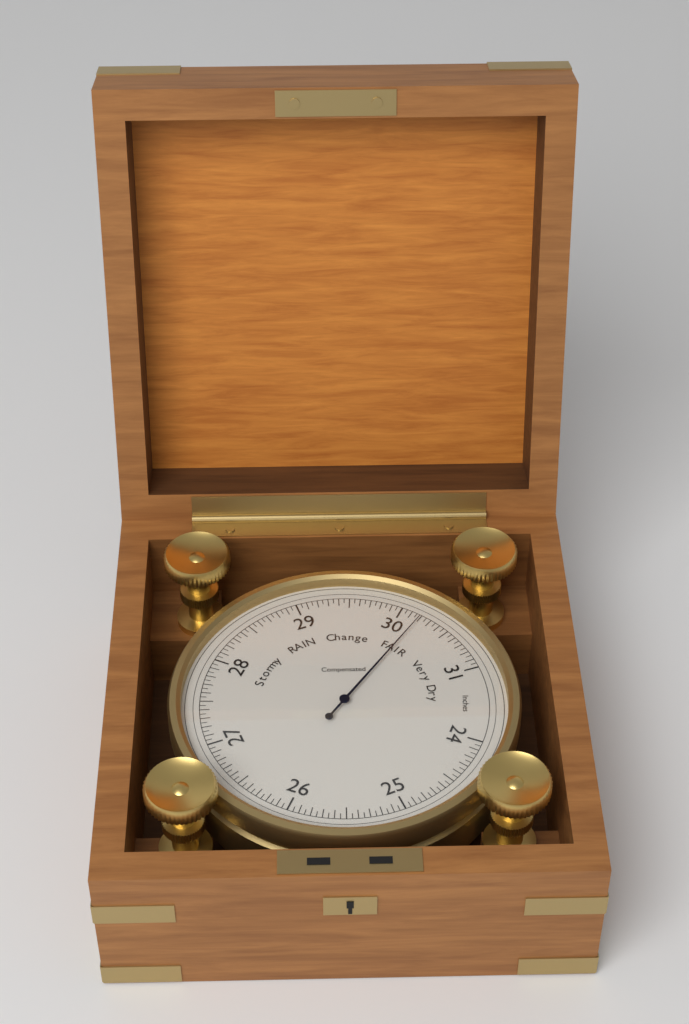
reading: 30.20 inHg
